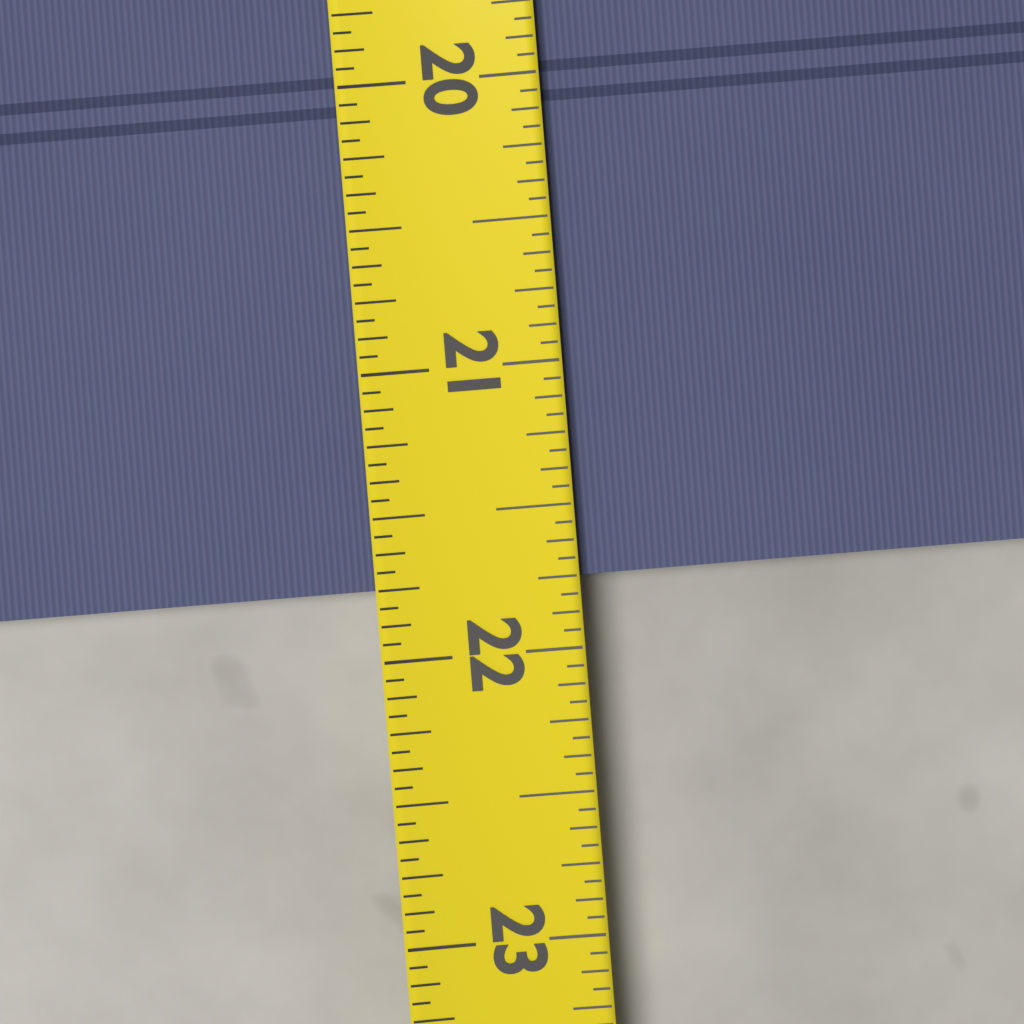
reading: 21.7500 (no unit)
